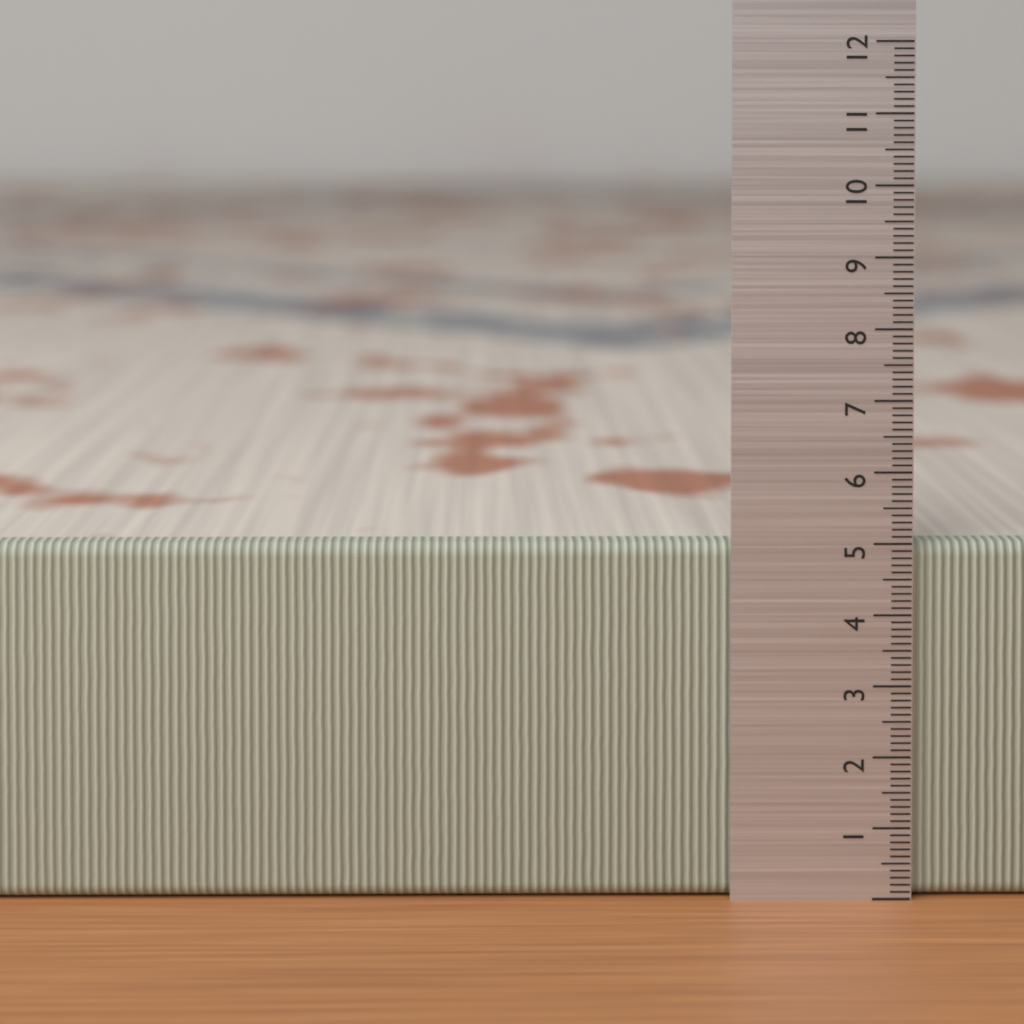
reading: 5.0 (no unit)
